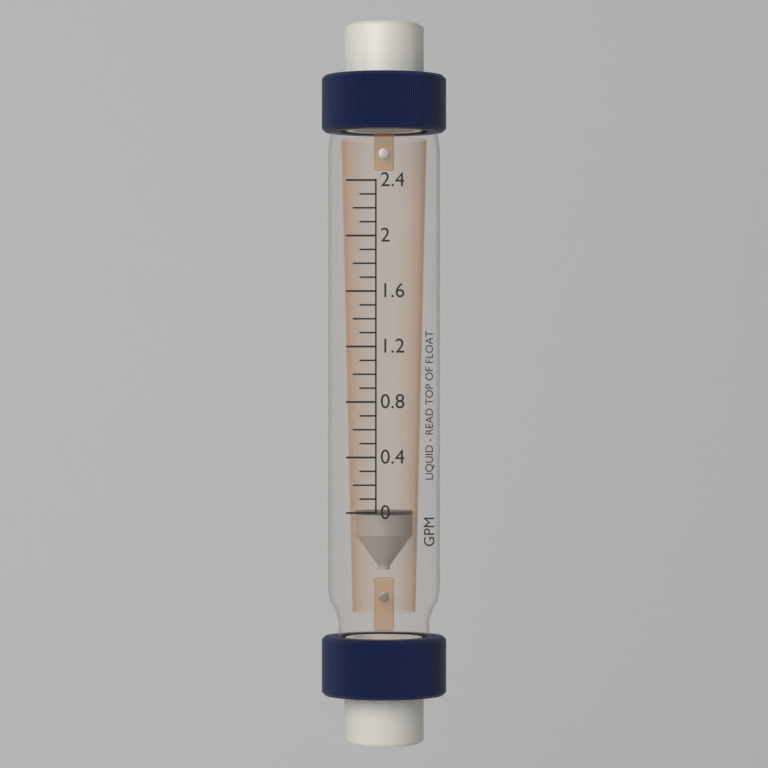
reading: 0.0 GPM
